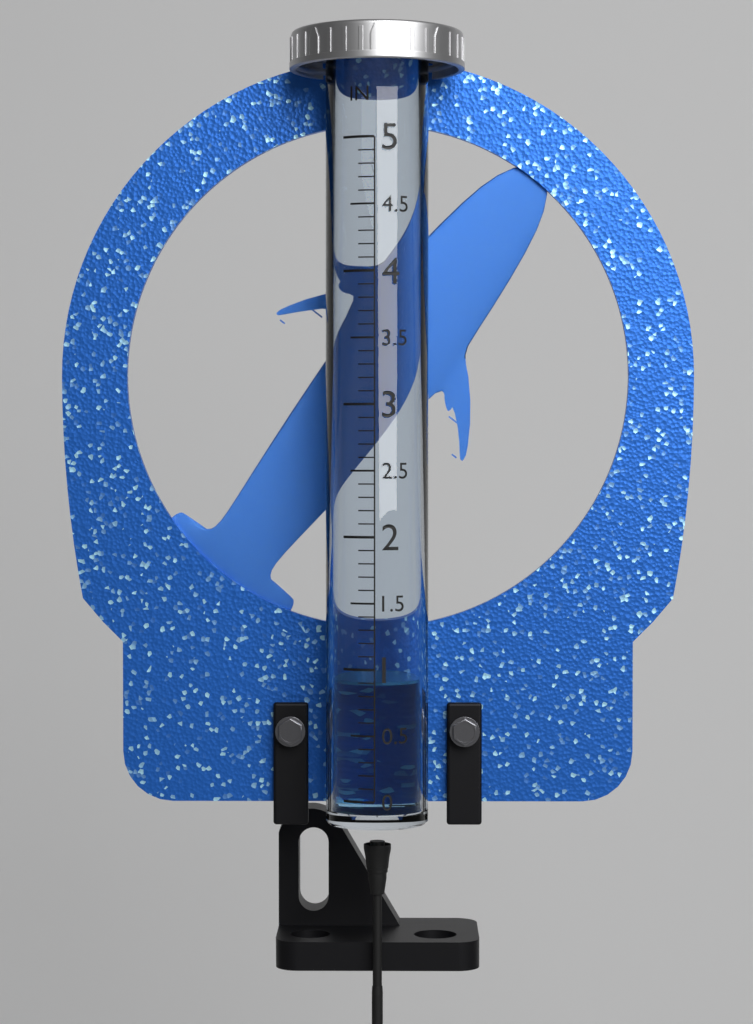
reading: 0.9 in
